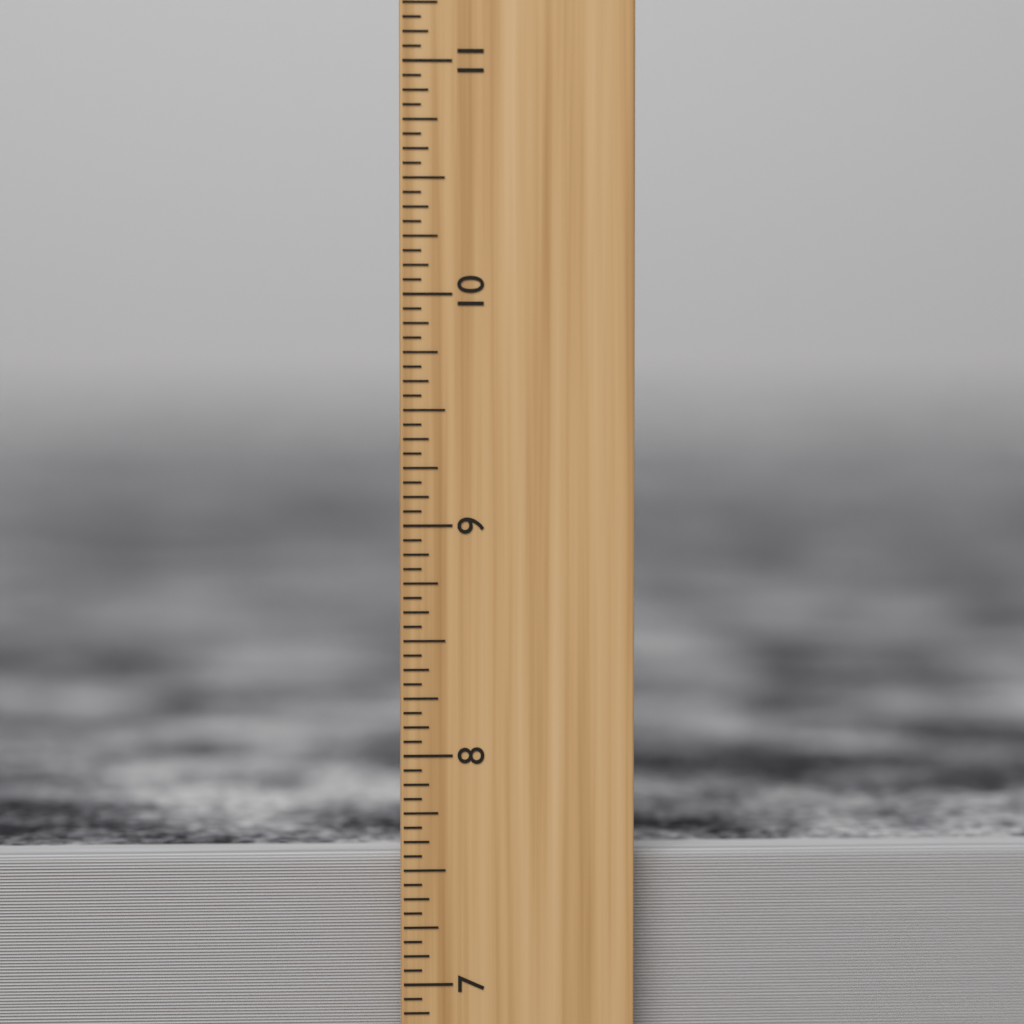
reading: 7.5625 inch
